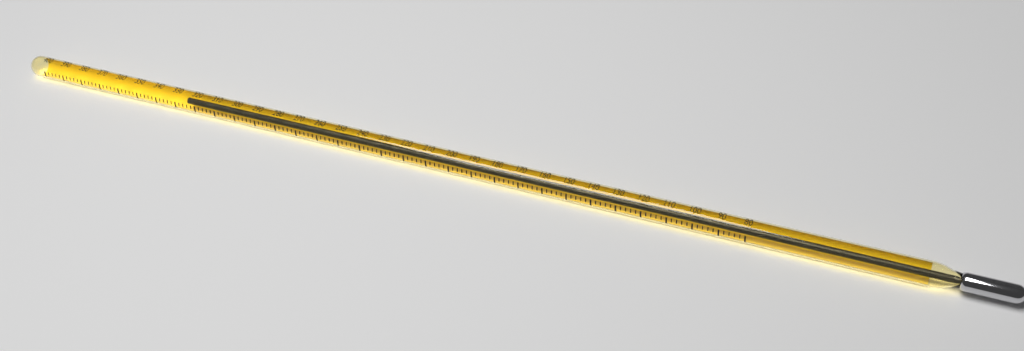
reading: 326 (no unit)
